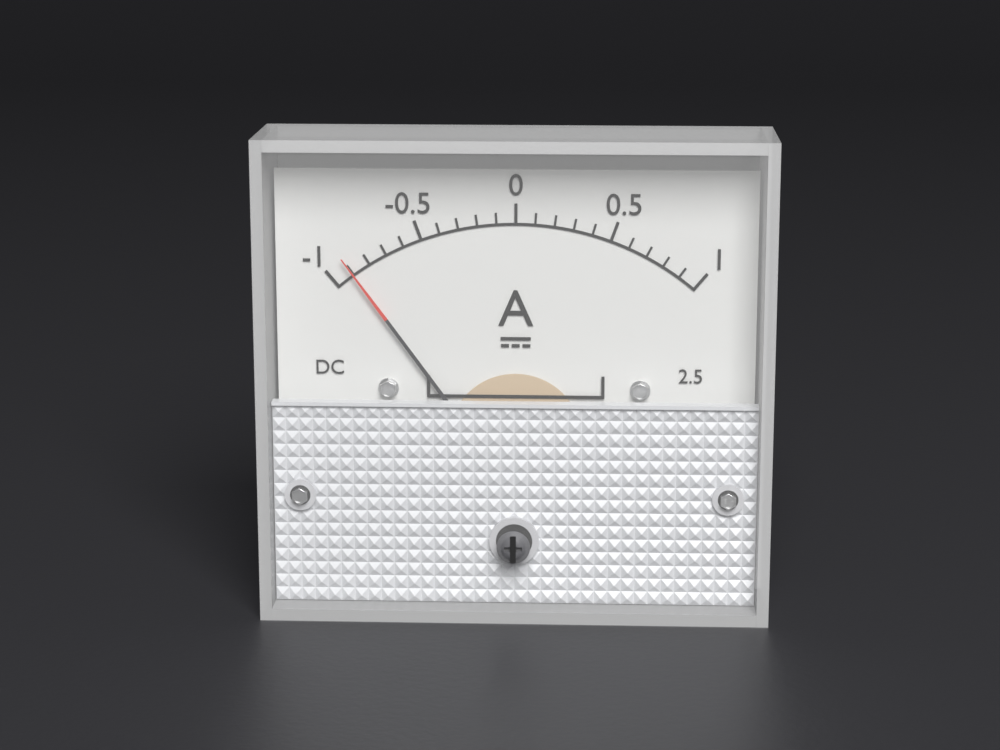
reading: -0.9 A
